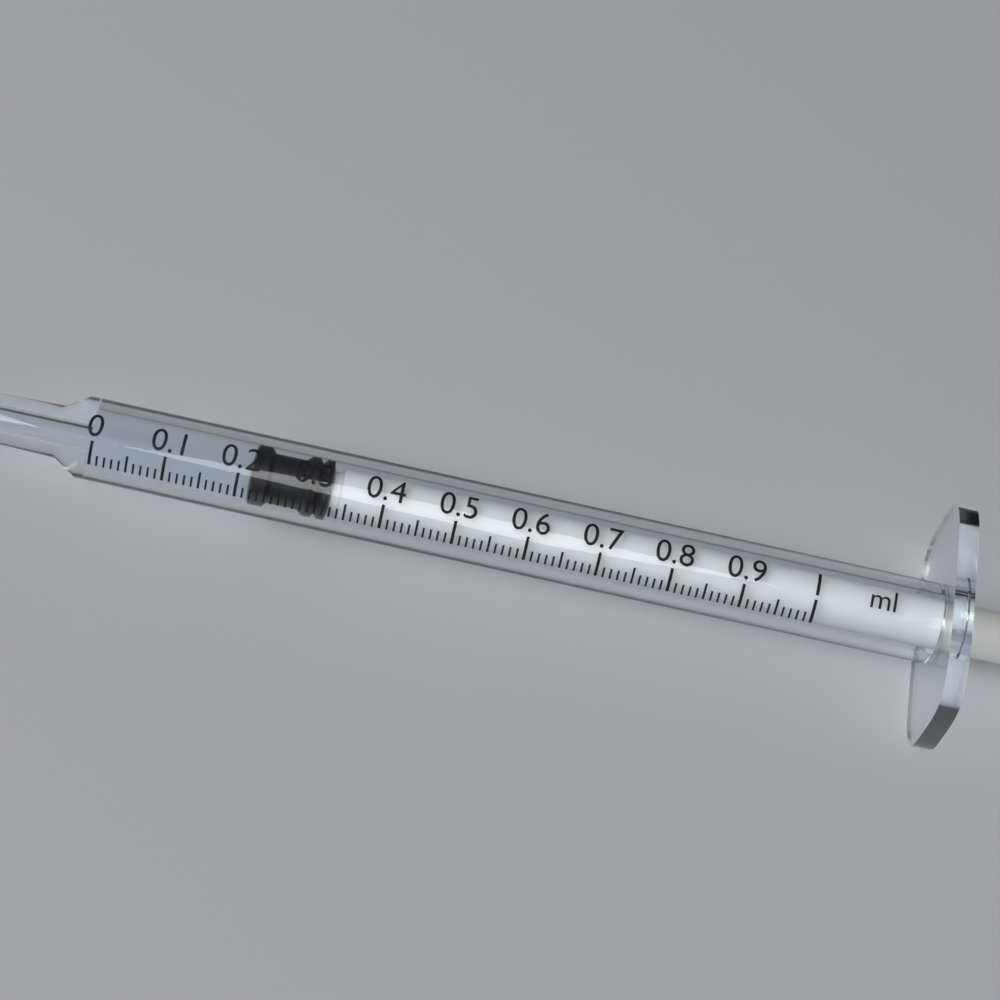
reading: 0.22 ml
